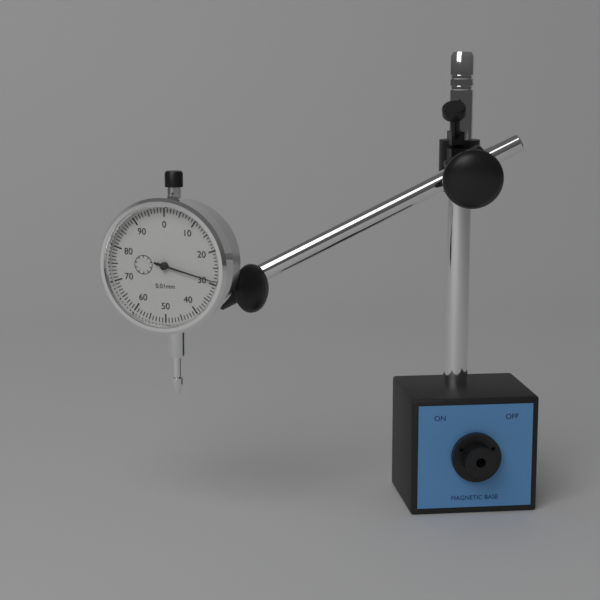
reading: 0.29 mm
